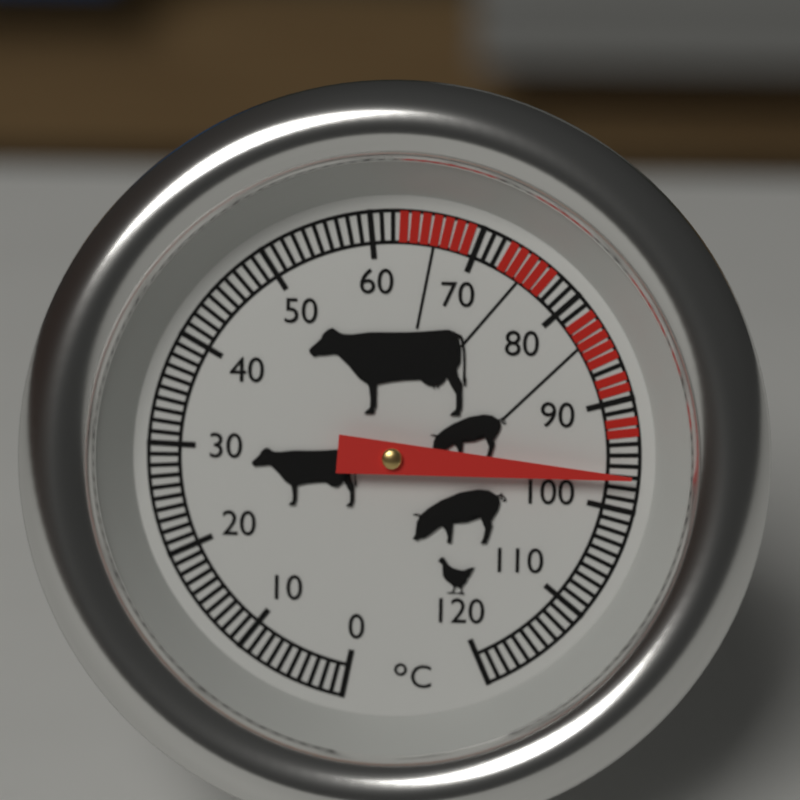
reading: 97 °C
